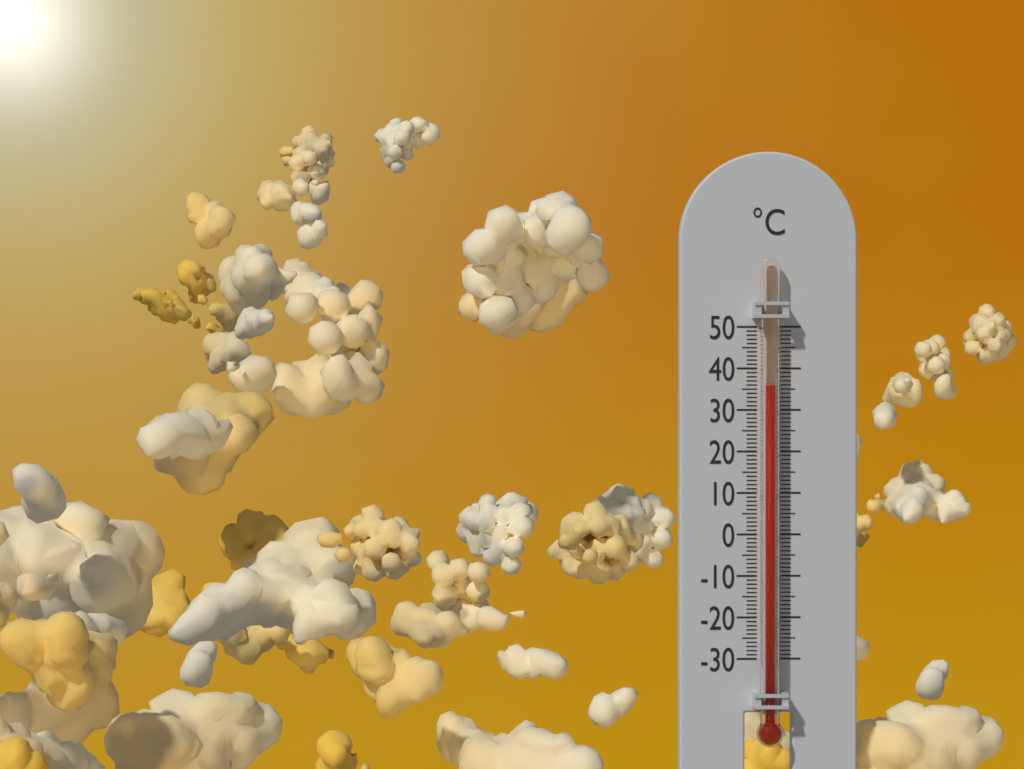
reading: 36 °C
